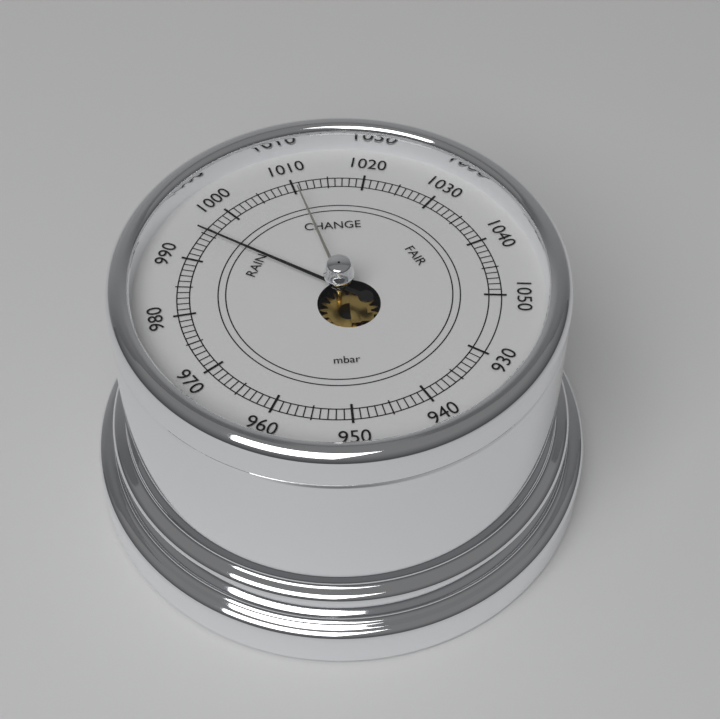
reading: 995 mbar
